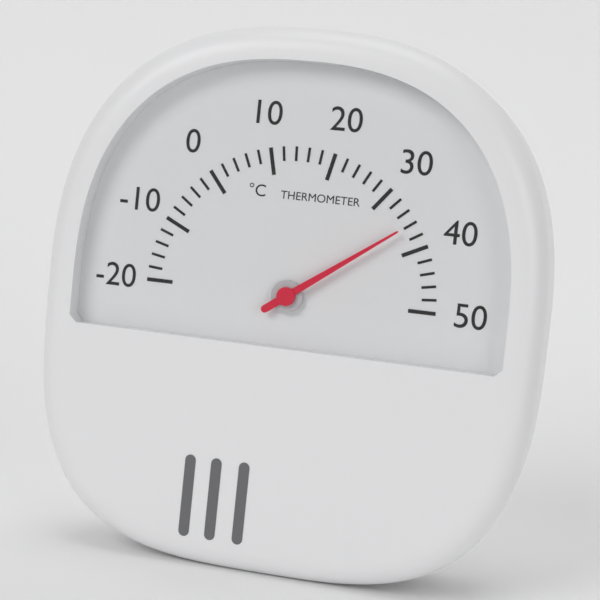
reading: 36 °C
